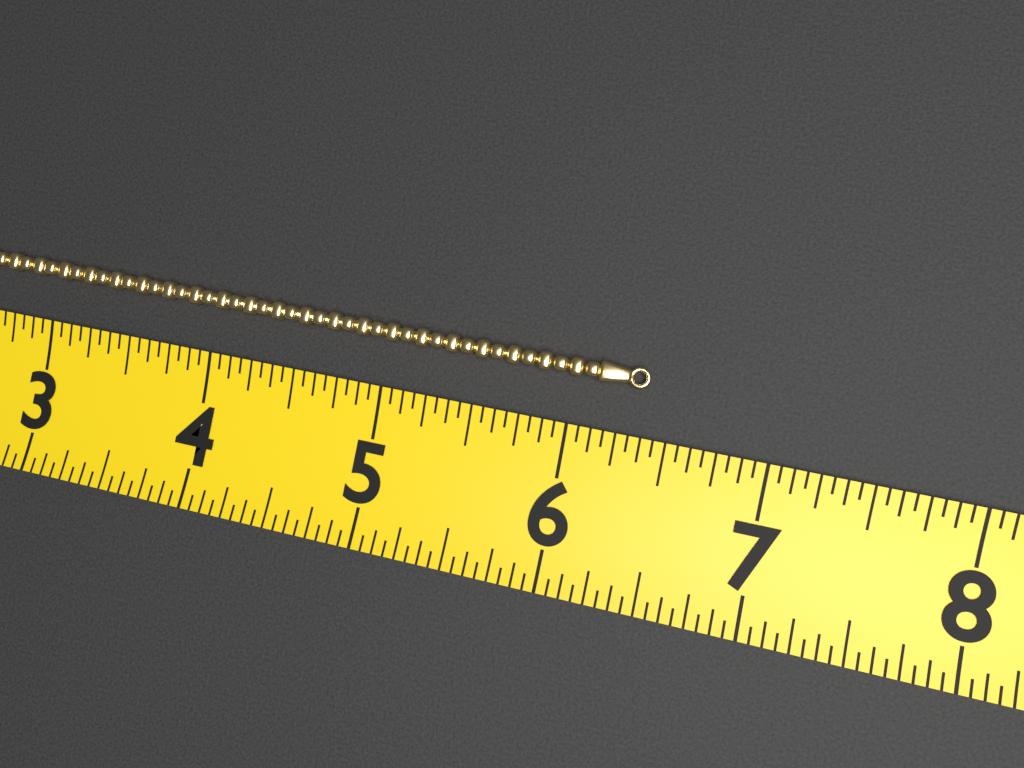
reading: 6.3750 (no unit)
